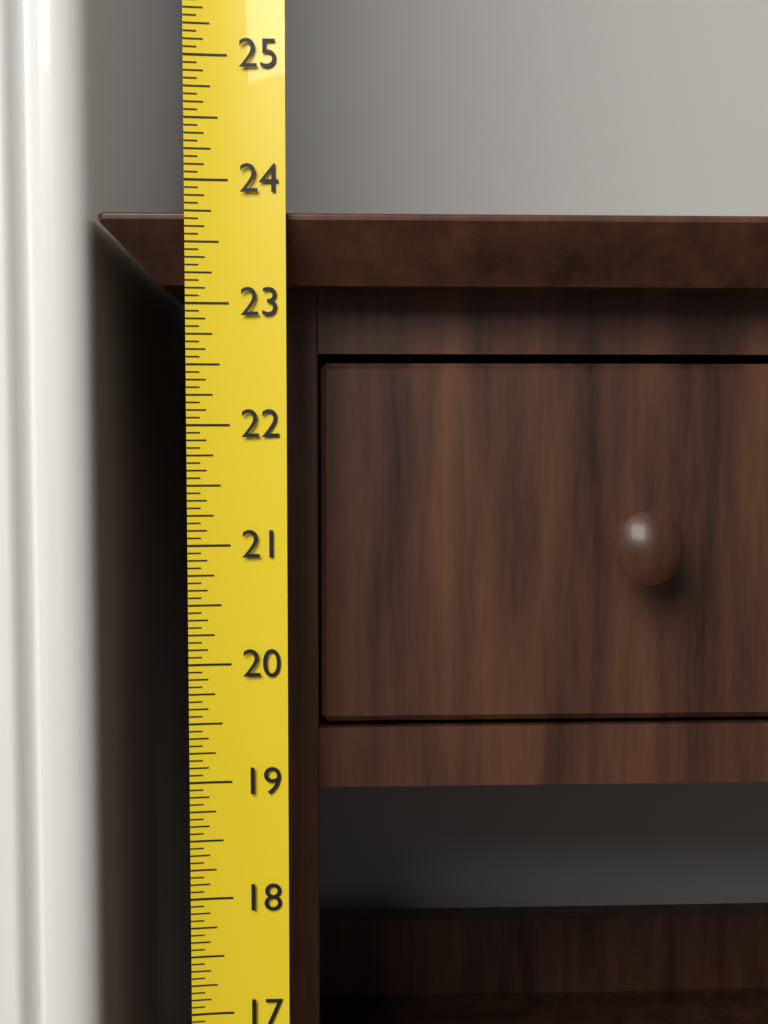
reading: 23.7500 (no unit)
